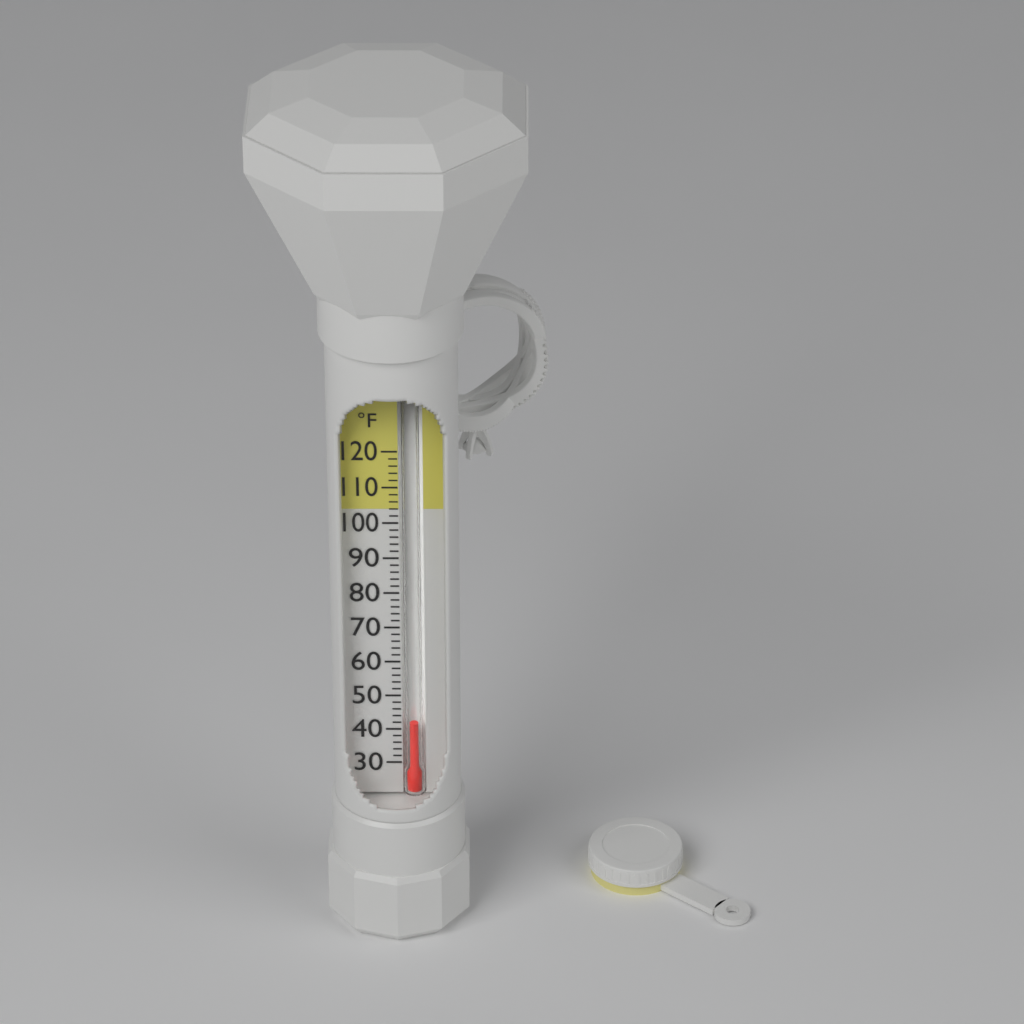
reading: 42 °F
